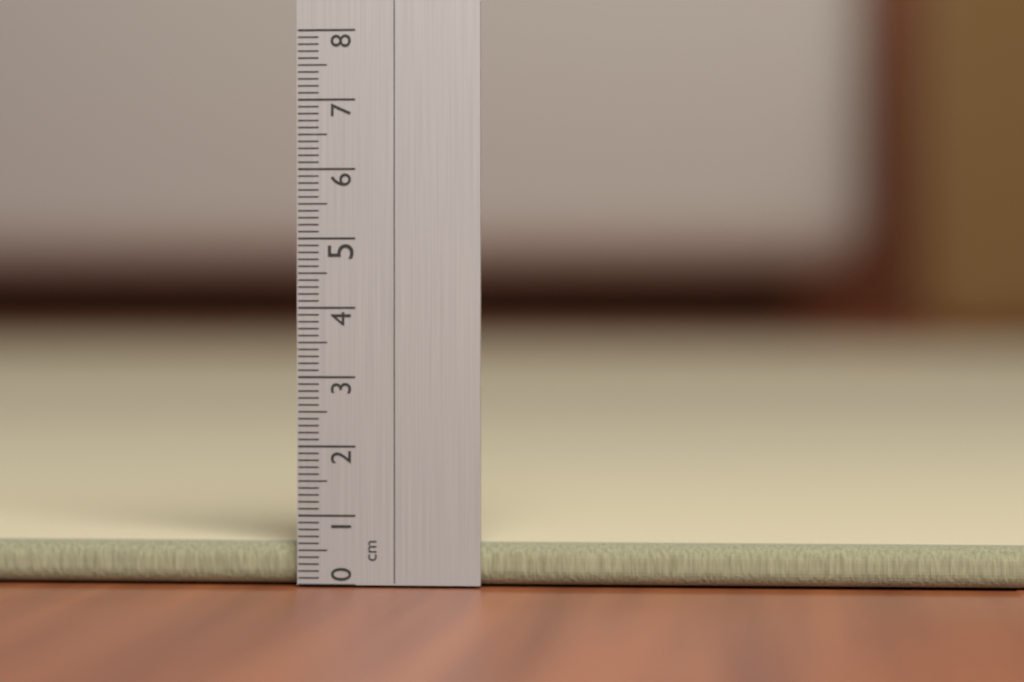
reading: 0.6 cm
